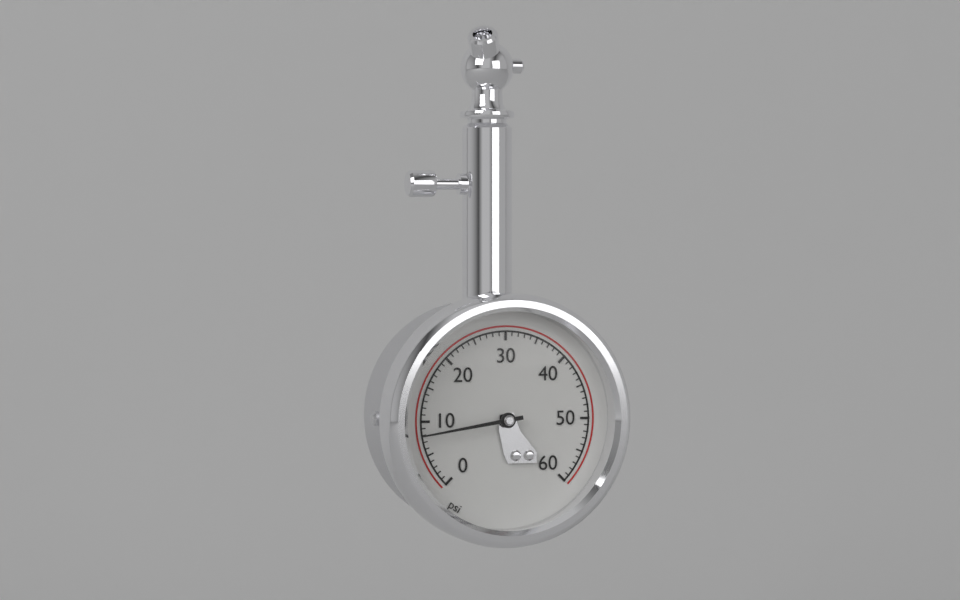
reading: 8 psi
